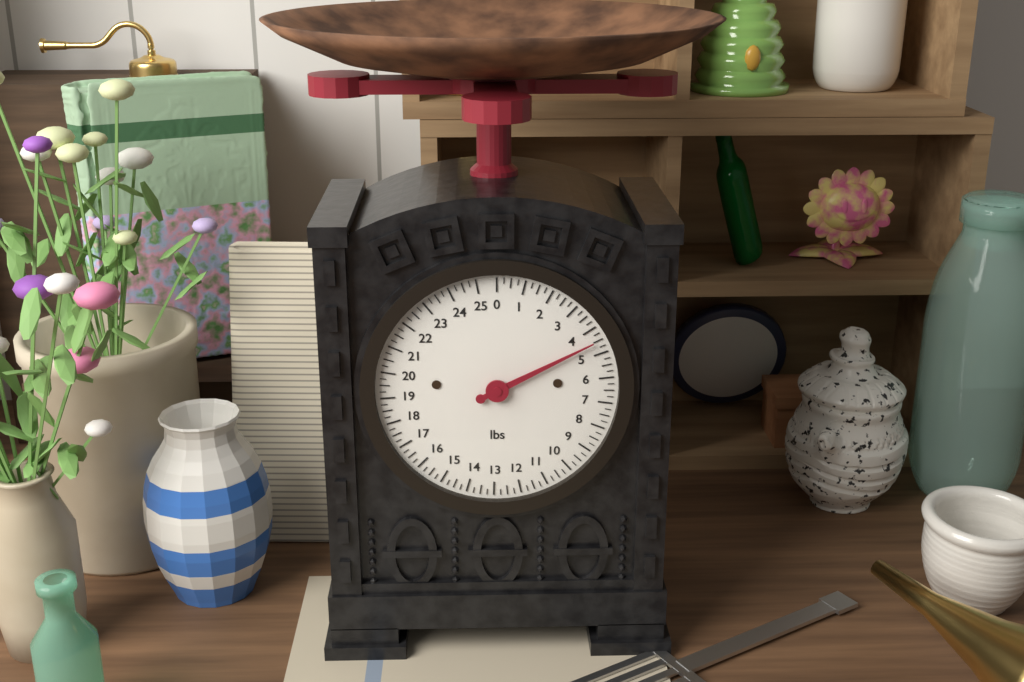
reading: 4.50 lbs
